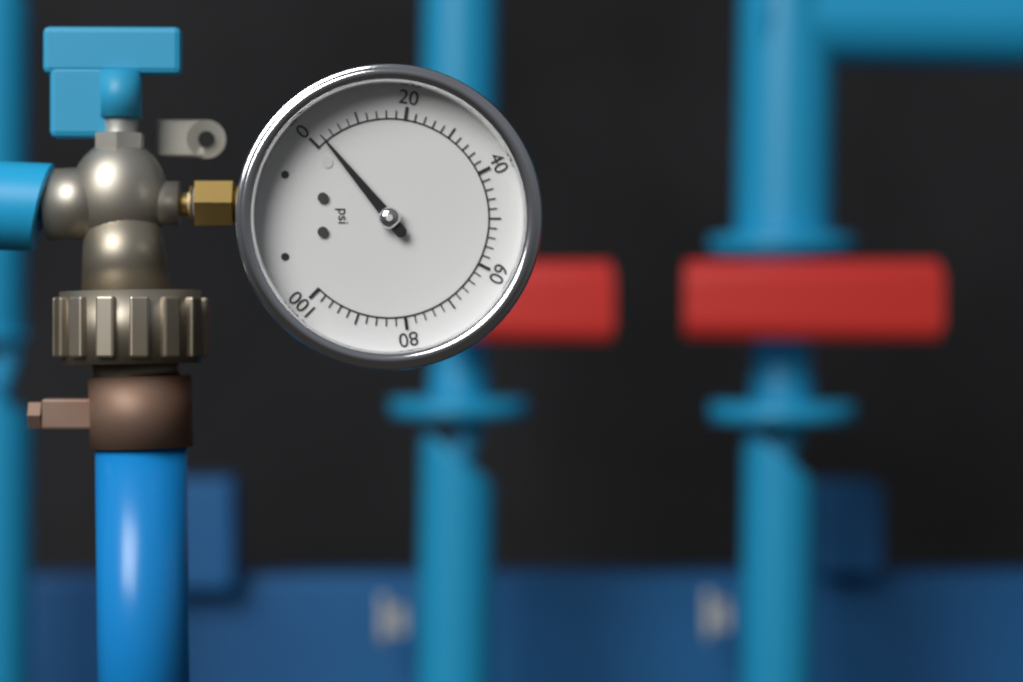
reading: 2 psi
